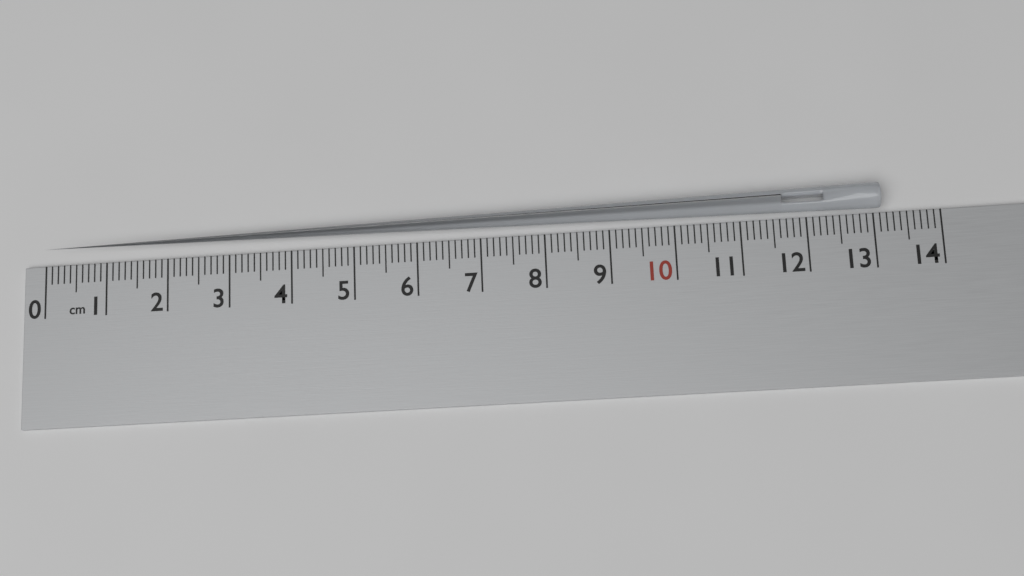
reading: 13.1 cm
